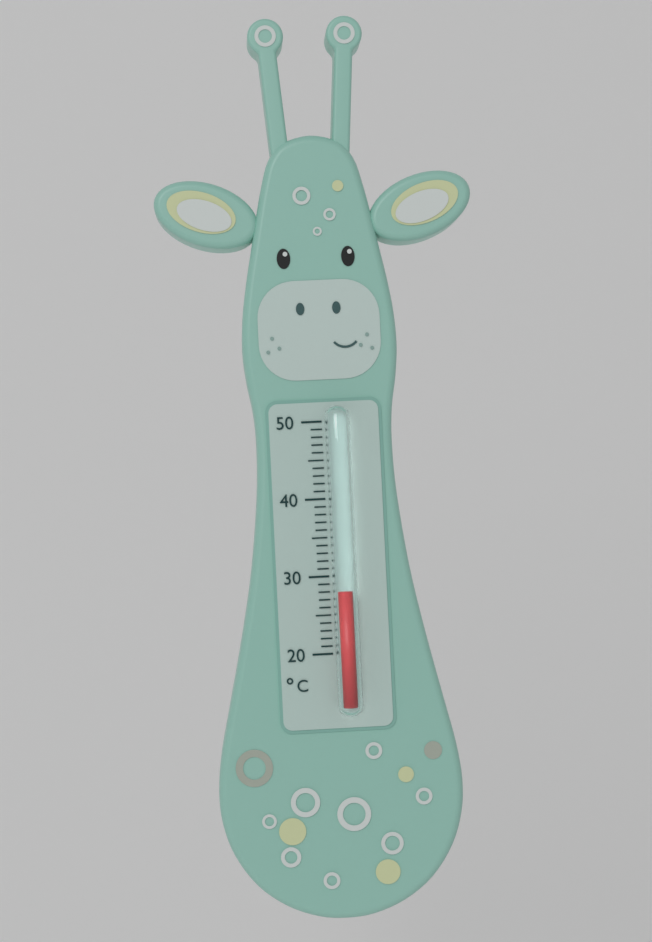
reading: 28 °C
